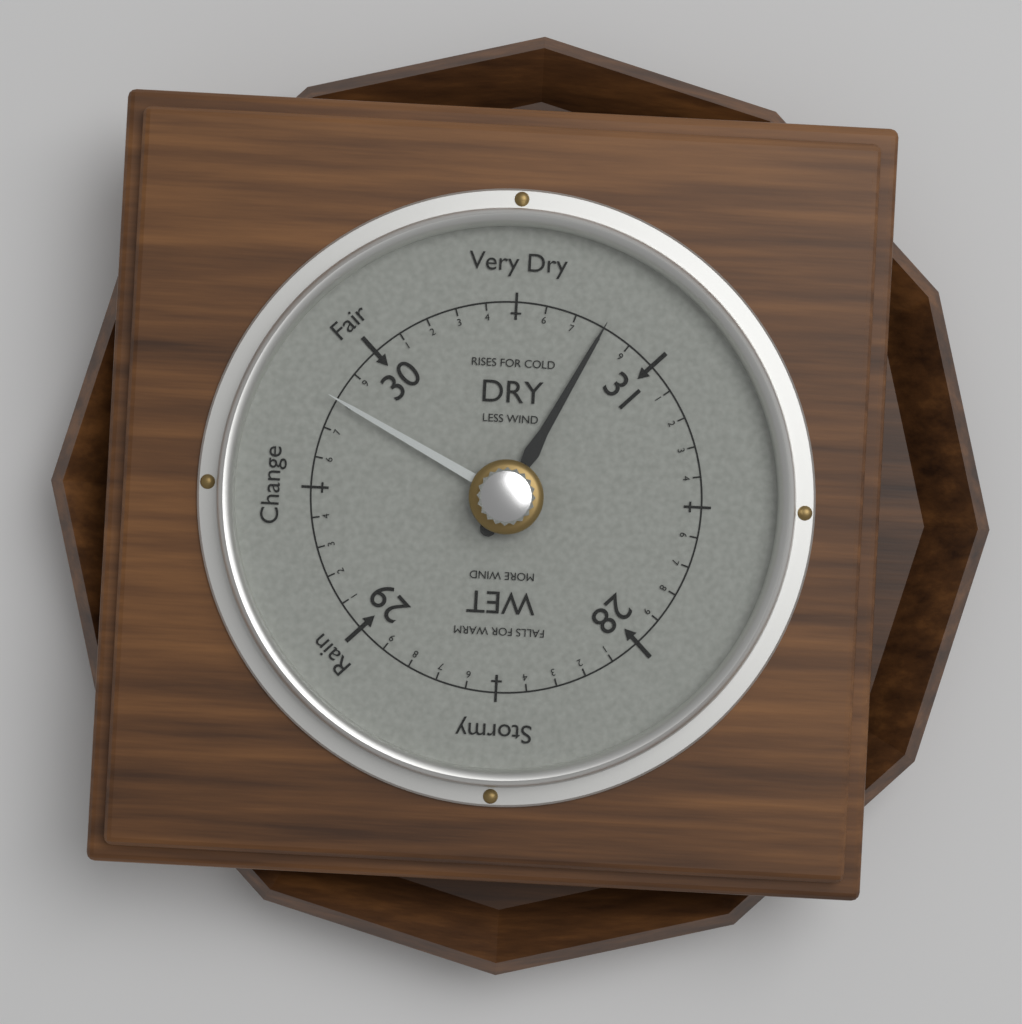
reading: 30.8 (no unit)
